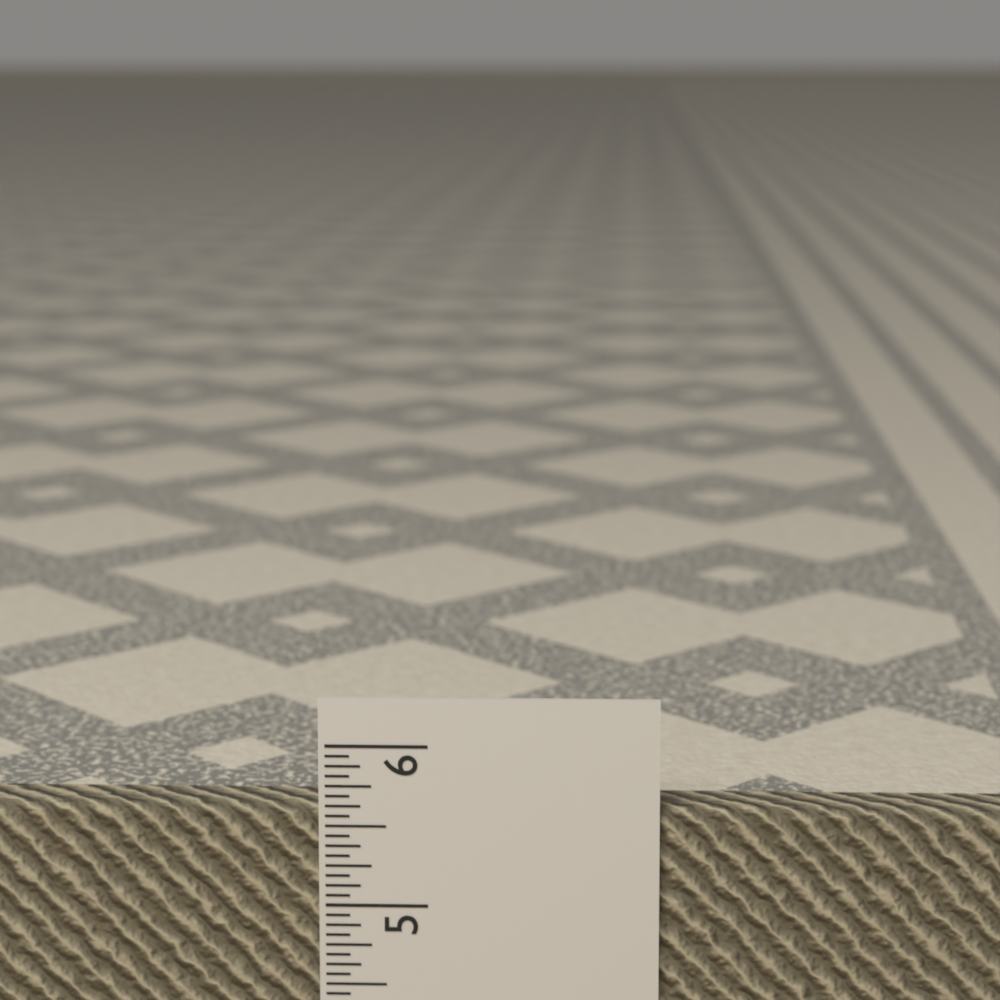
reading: 5.6250 in
